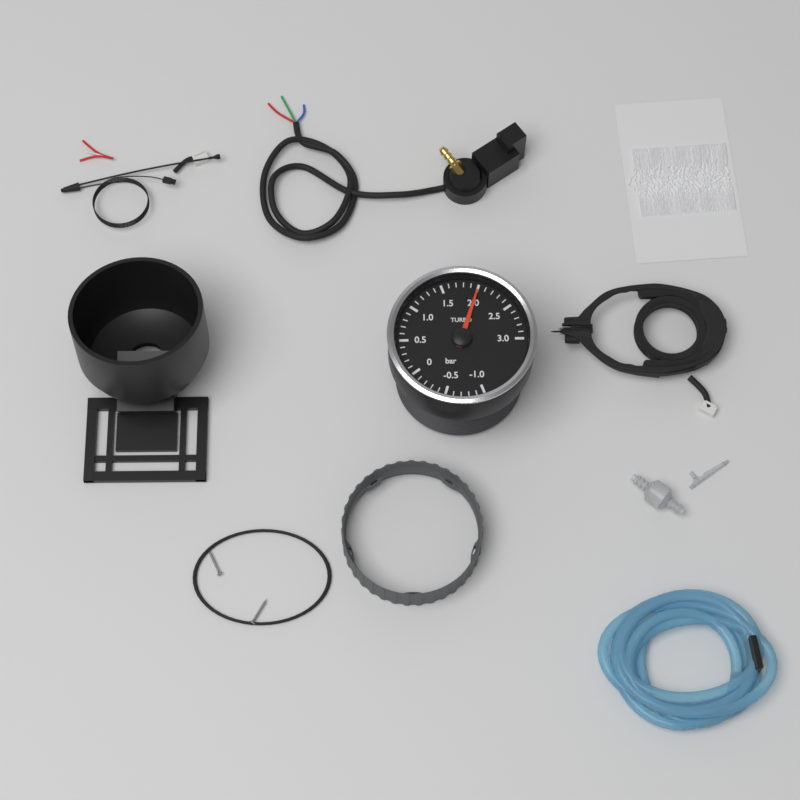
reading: 2.0 bar
